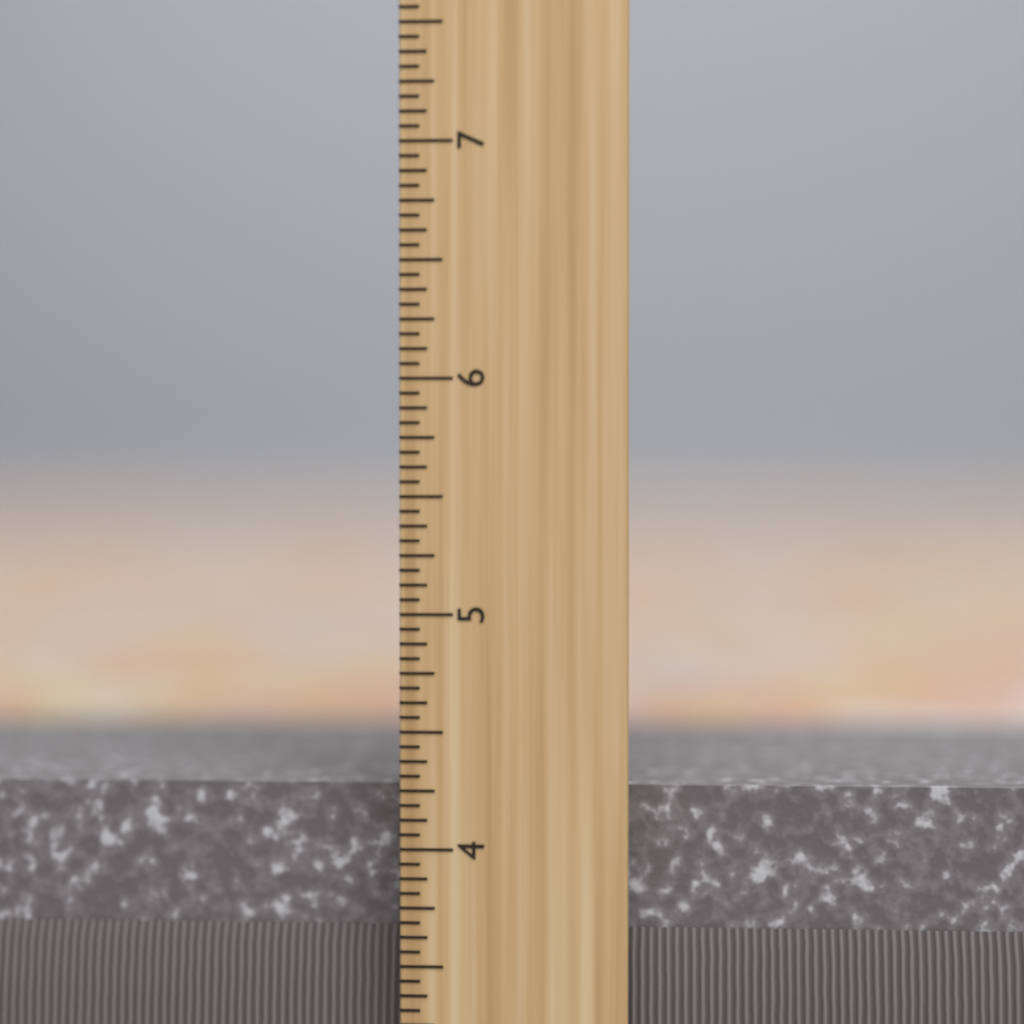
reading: 4.2500 inch
